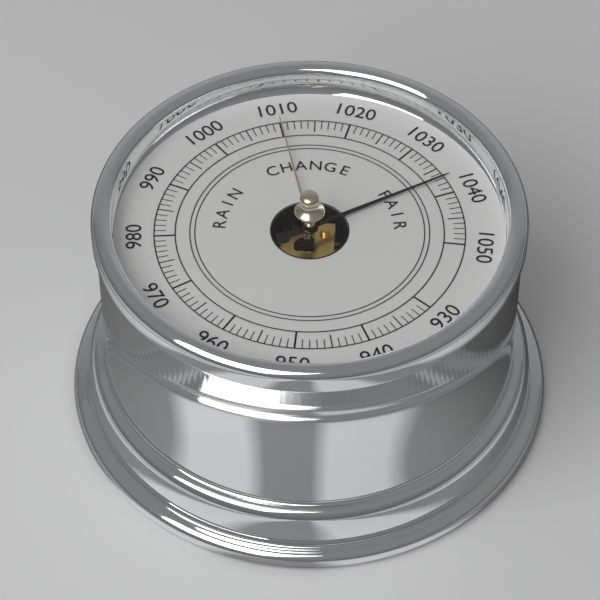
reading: 1037 (no unit)
